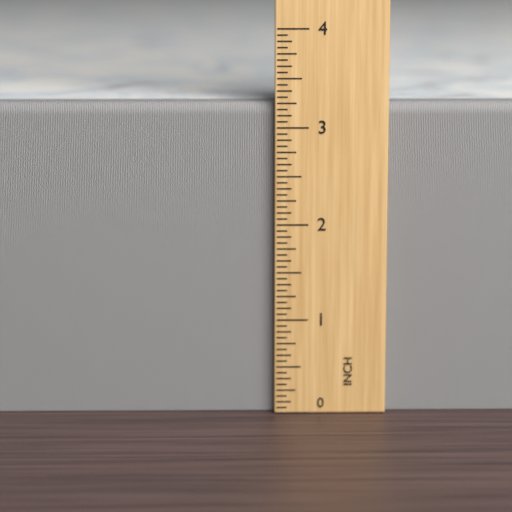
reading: 3.2500 in
